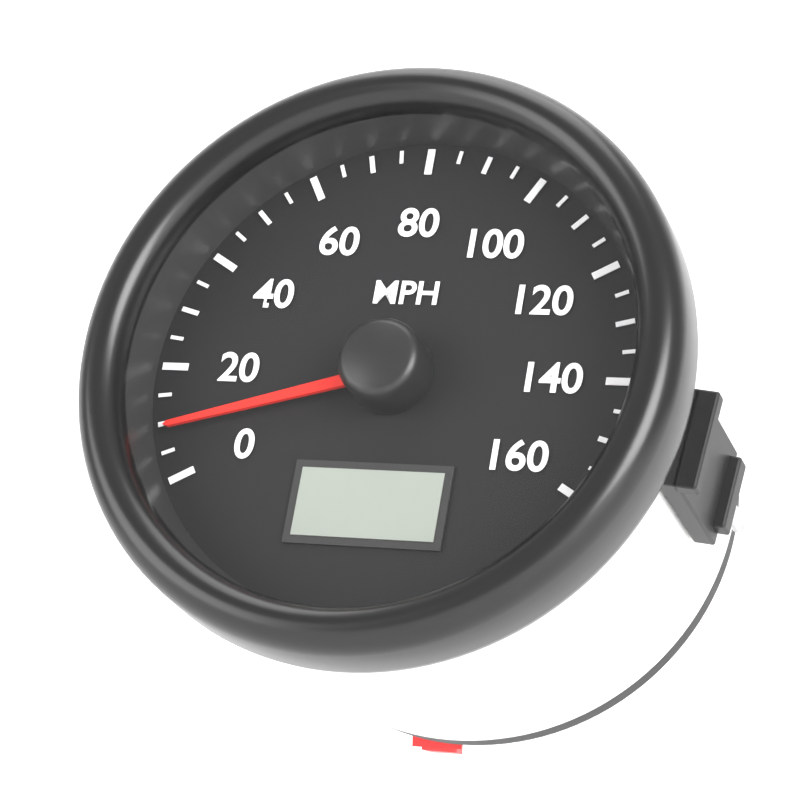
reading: 9 MPH
